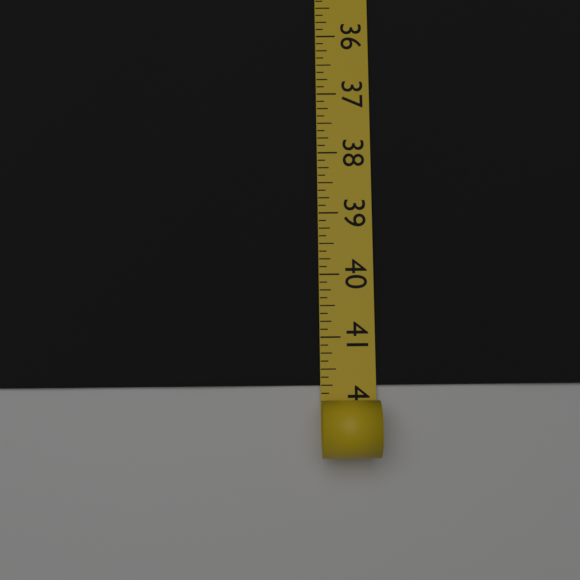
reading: 41.750 (no unit)
